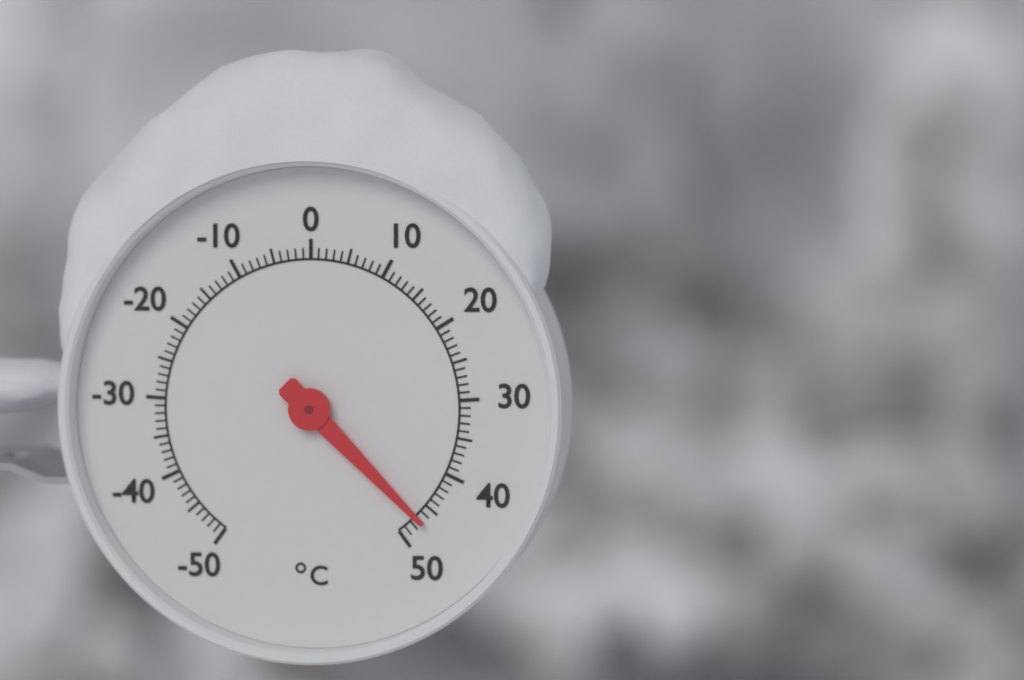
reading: 47 °C
